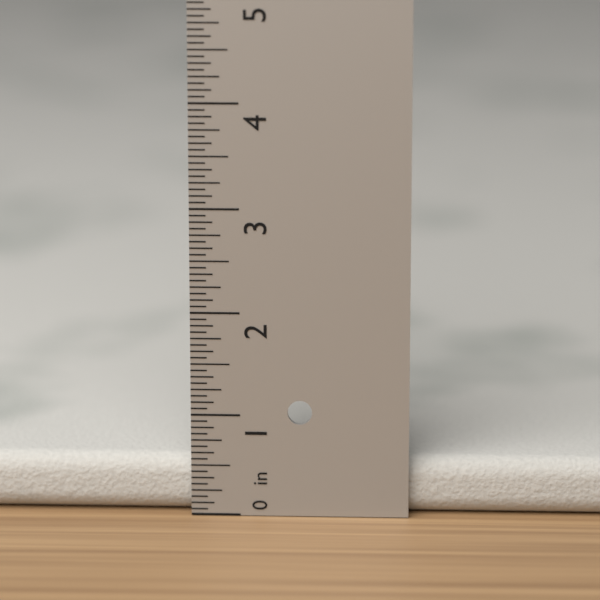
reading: 0.5625 in
